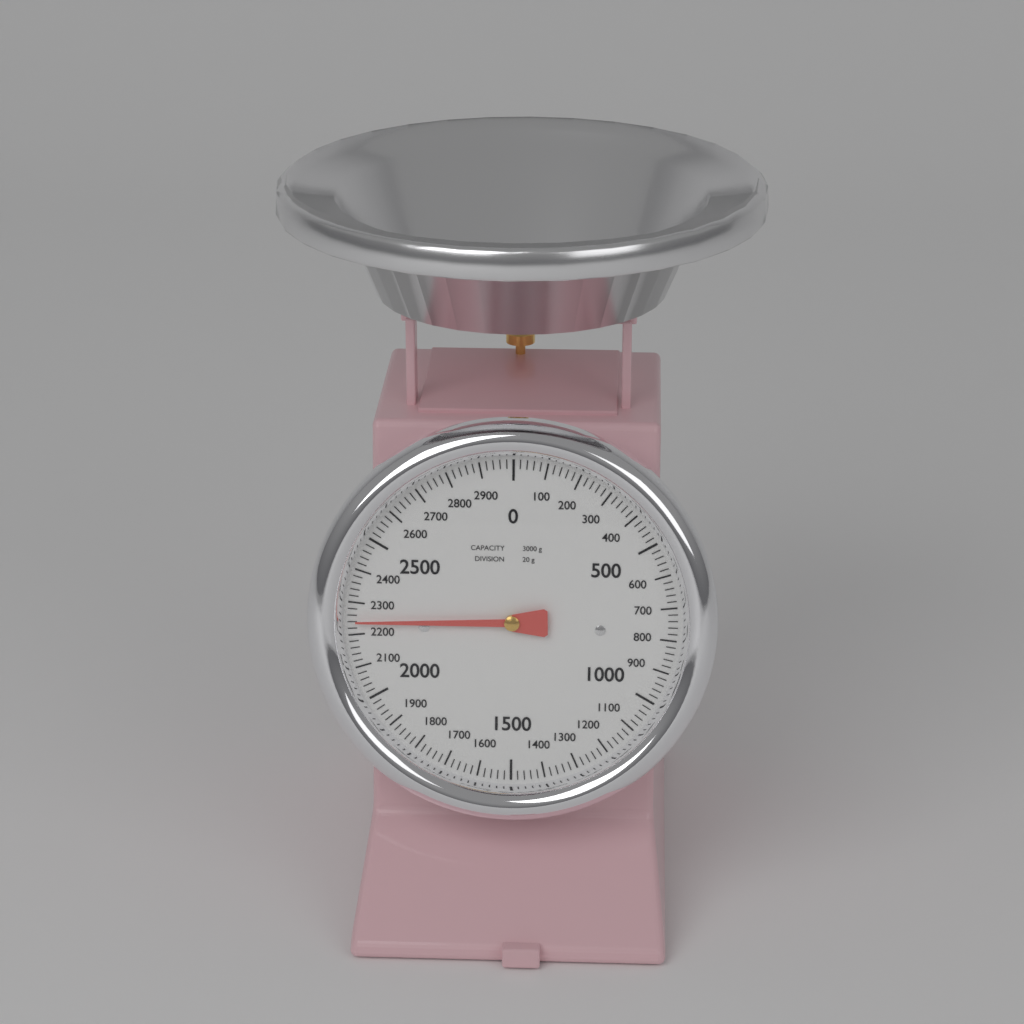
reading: 2240 g
